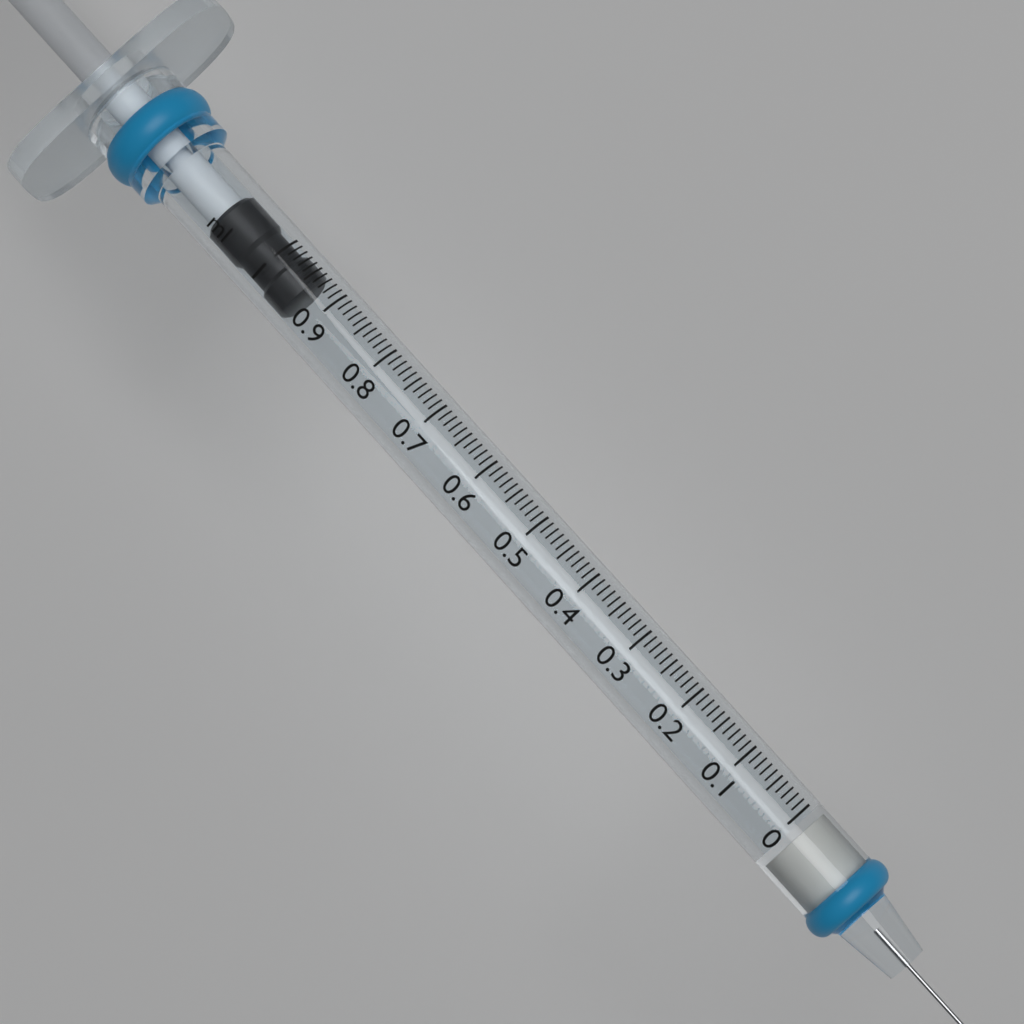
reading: 0.94 ml
